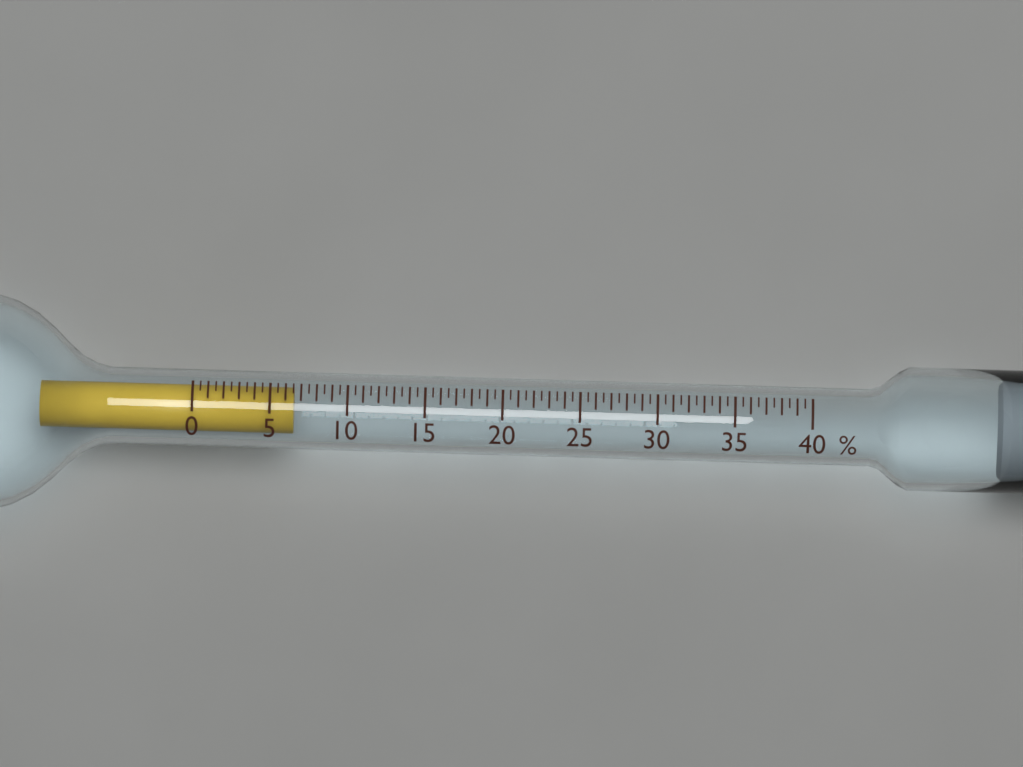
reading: 6.5 %
